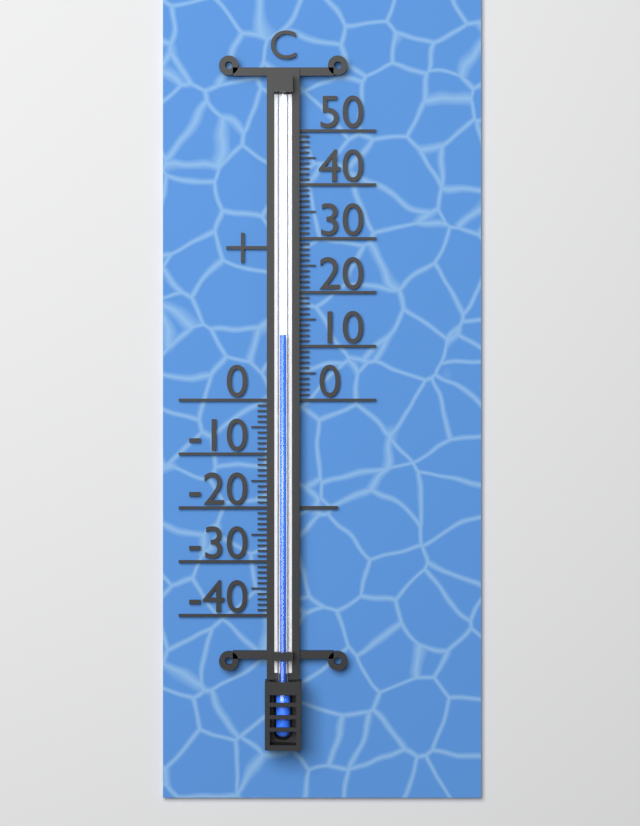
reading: 12 °C
